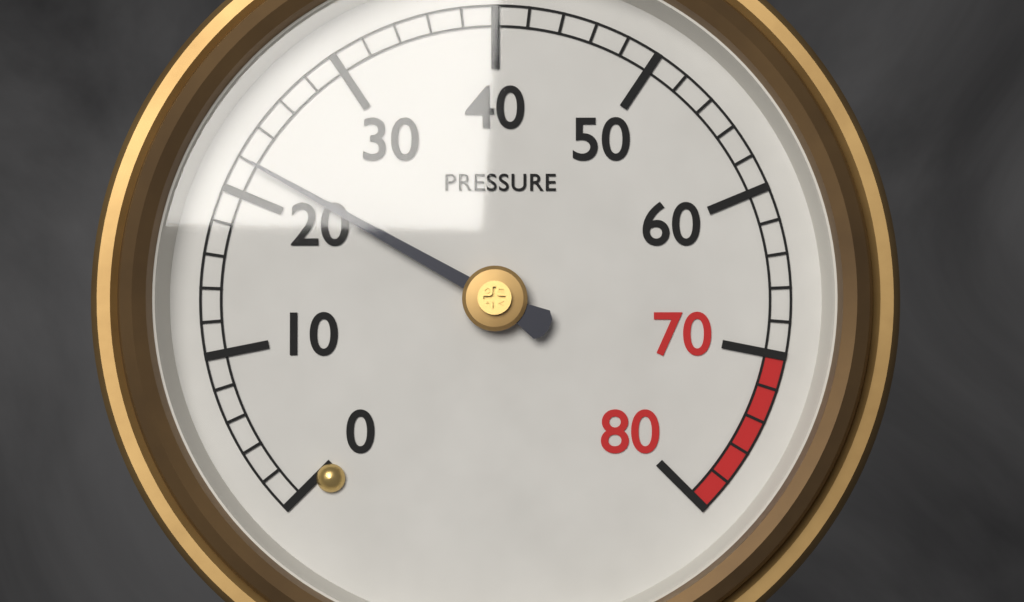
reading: 22 (no unit)
